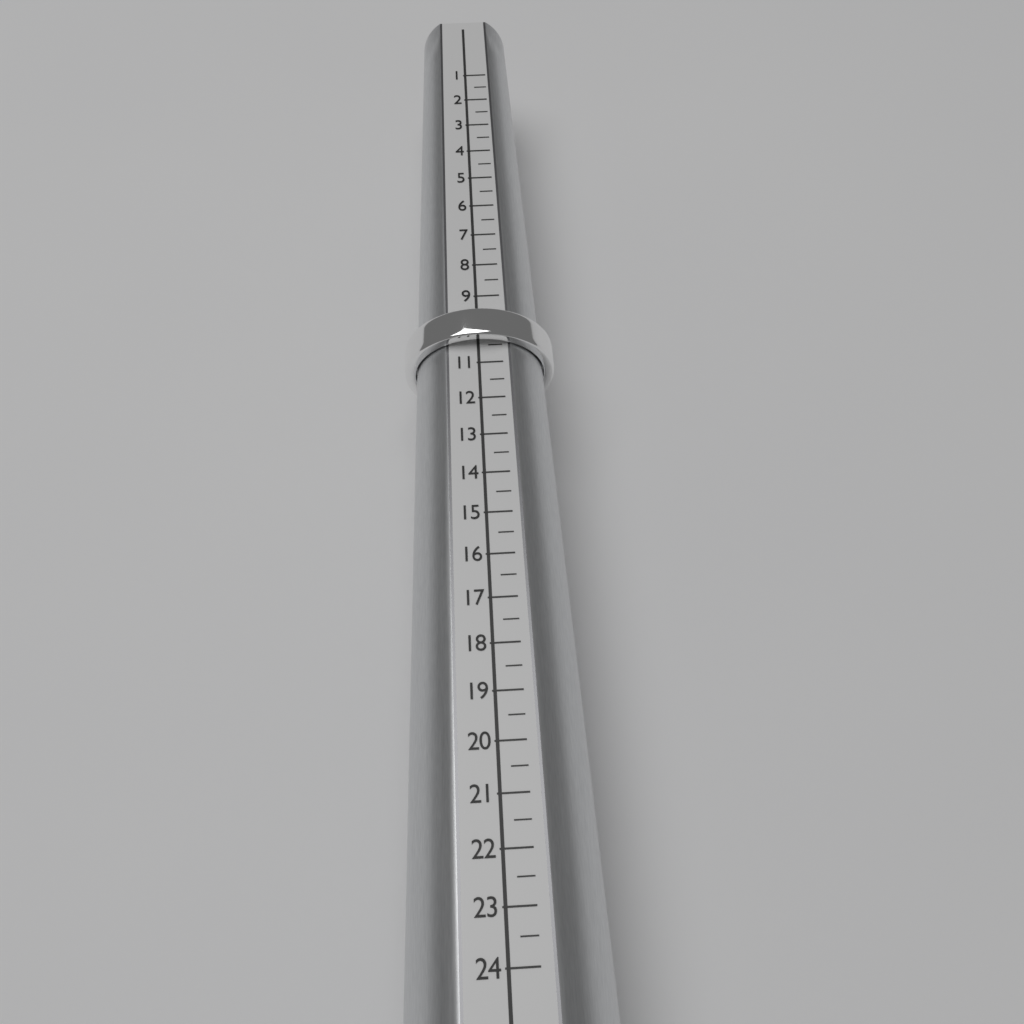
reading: 10.5 (no unit)
